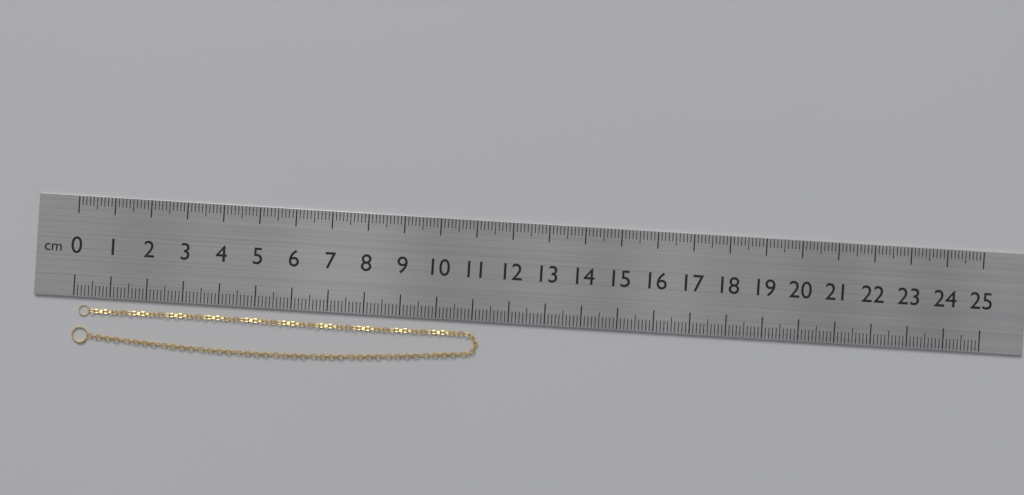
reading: 11.2 cm
